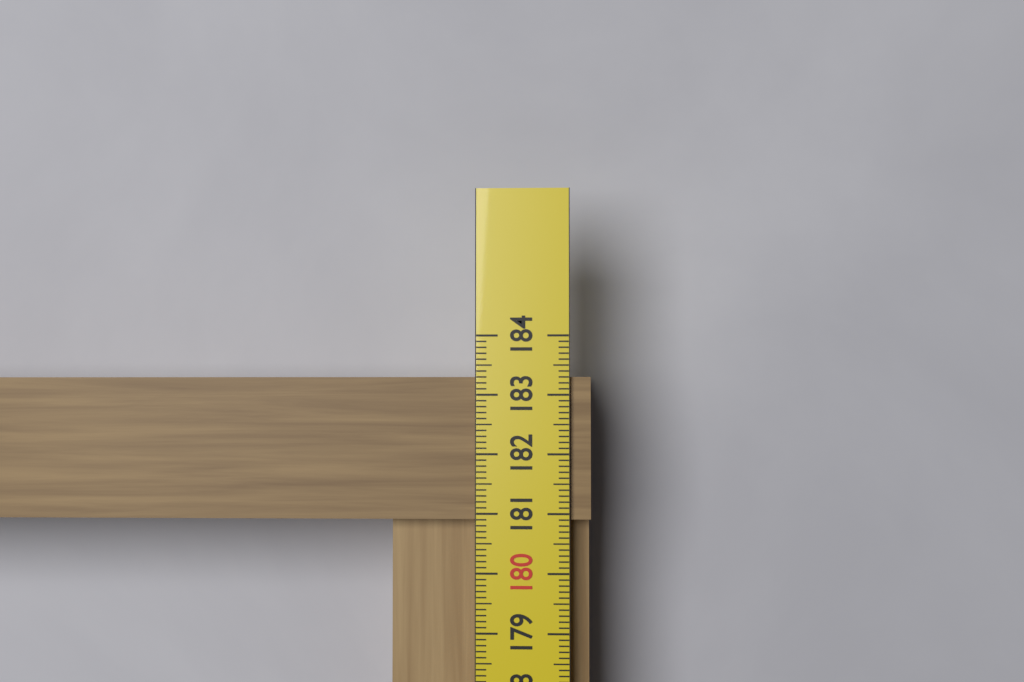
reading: 183.3 cm
